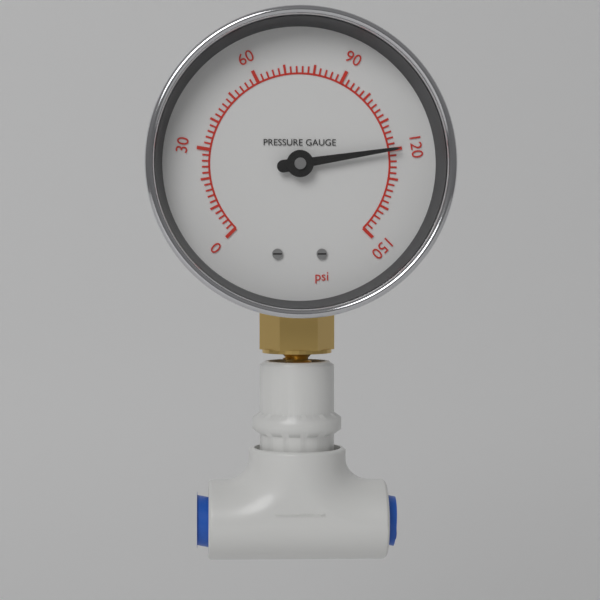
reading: 120 psi
